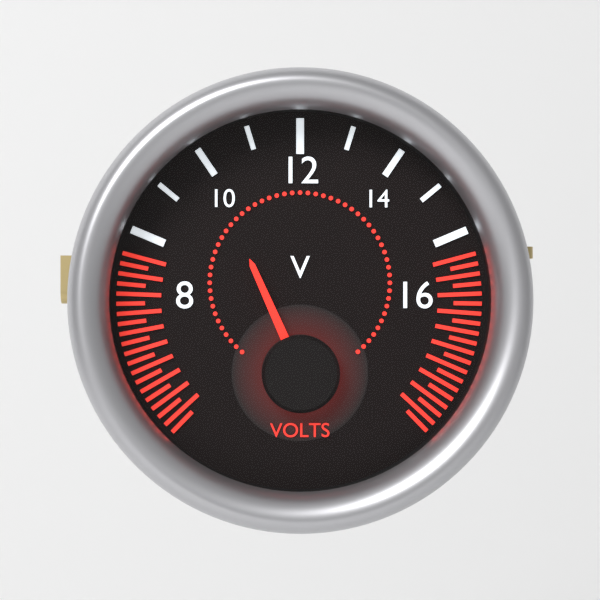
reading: 10 V
